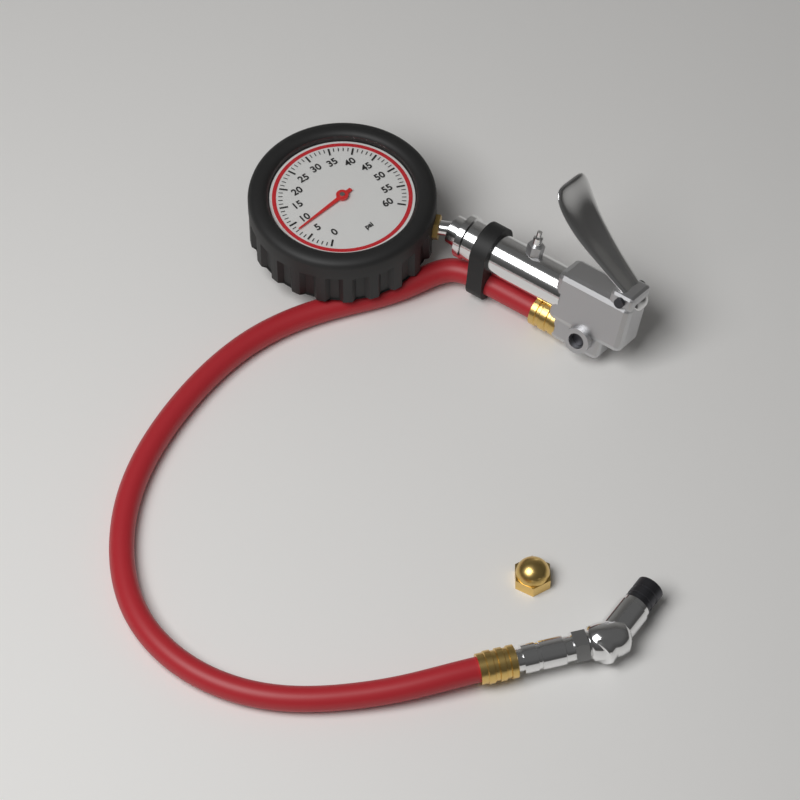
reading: 8 psi
